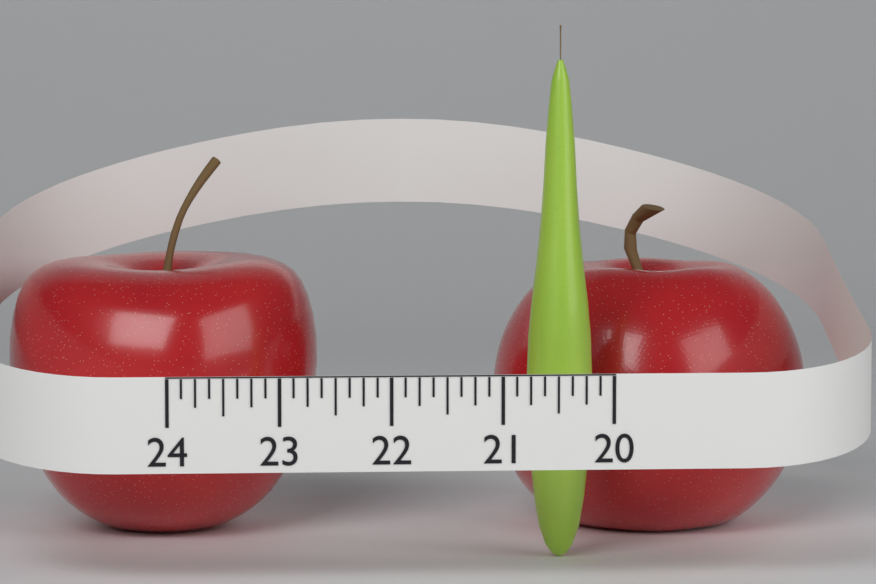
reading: 20.625 (no unit)
